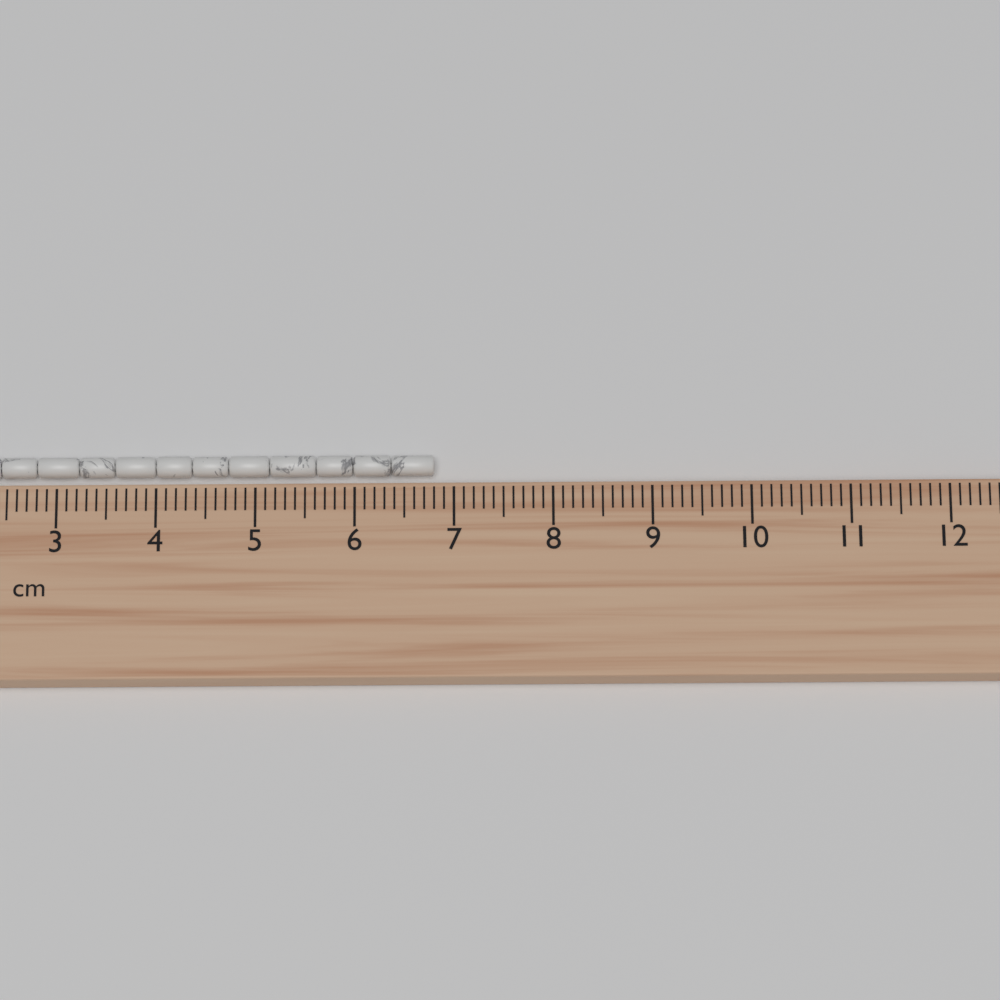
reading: 6.8 cm
